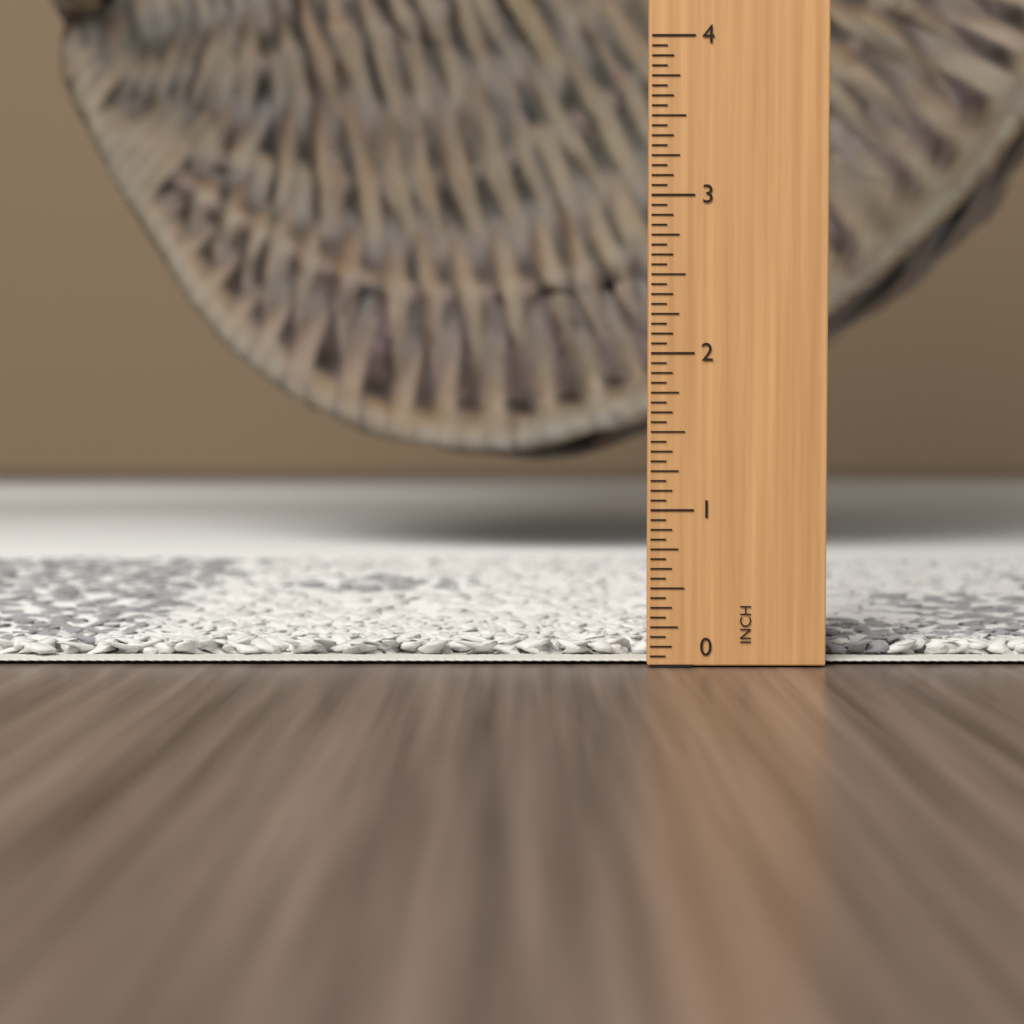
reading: 0.1250 in
